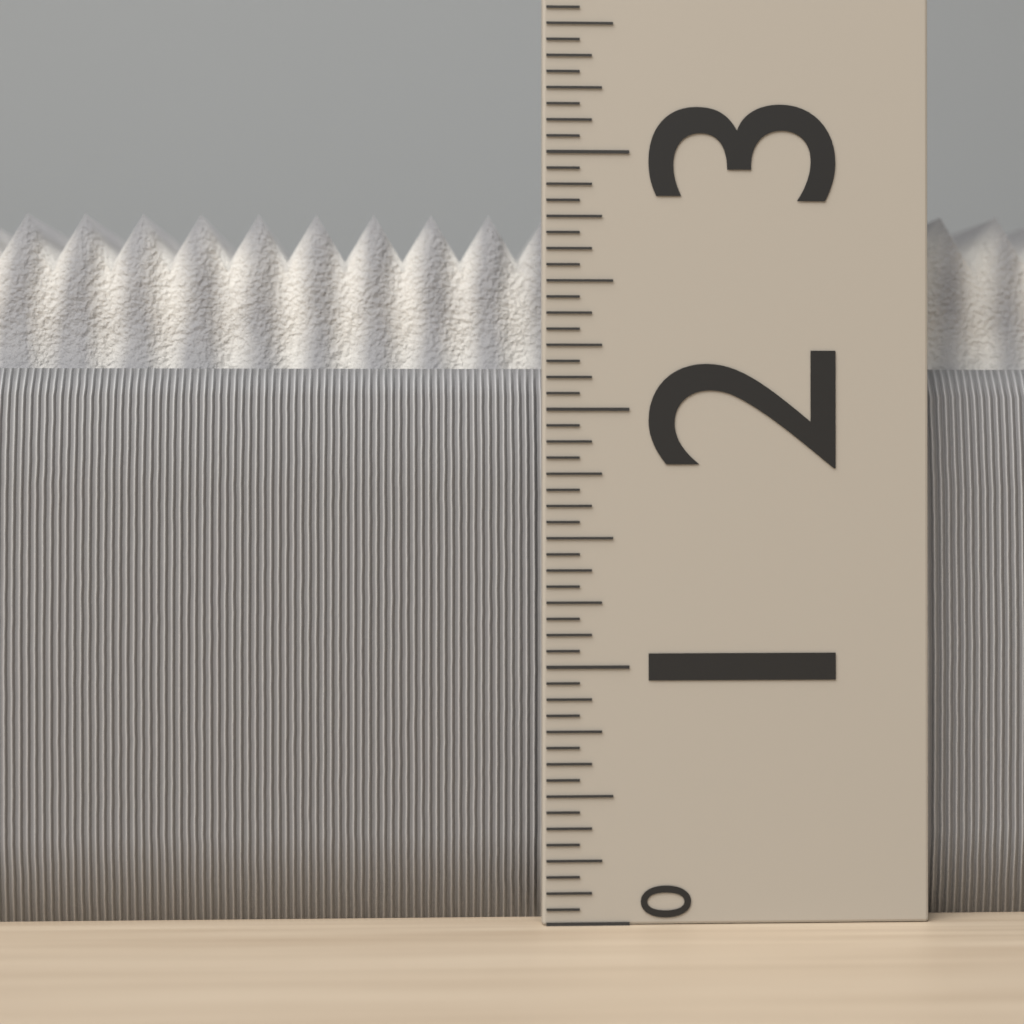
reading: 2.8125 (no unit)
